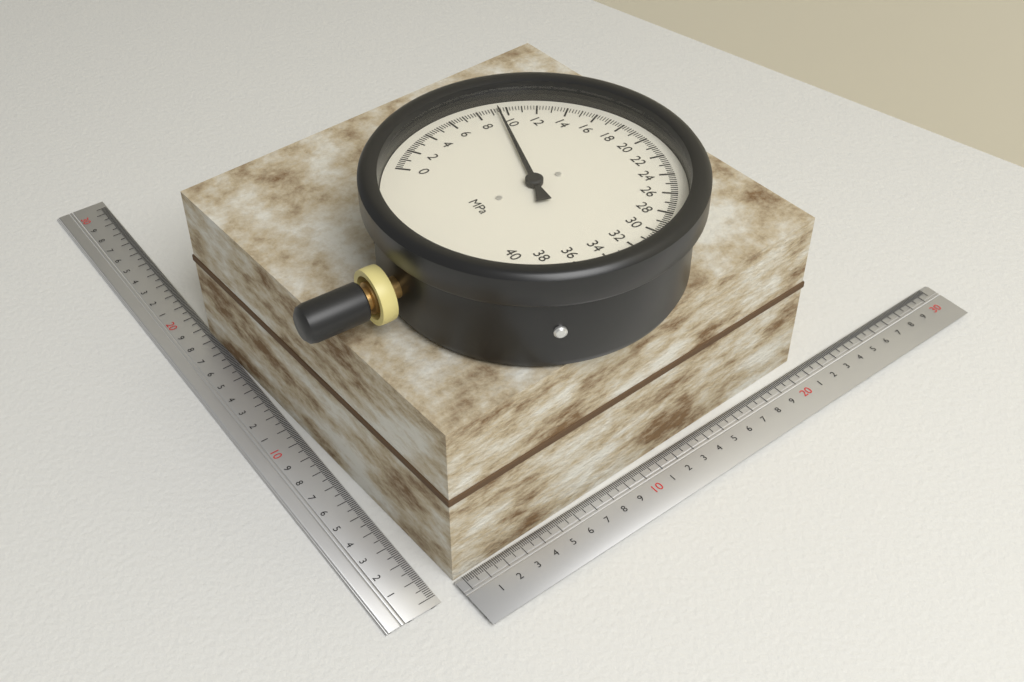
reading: 9.4 MPa
